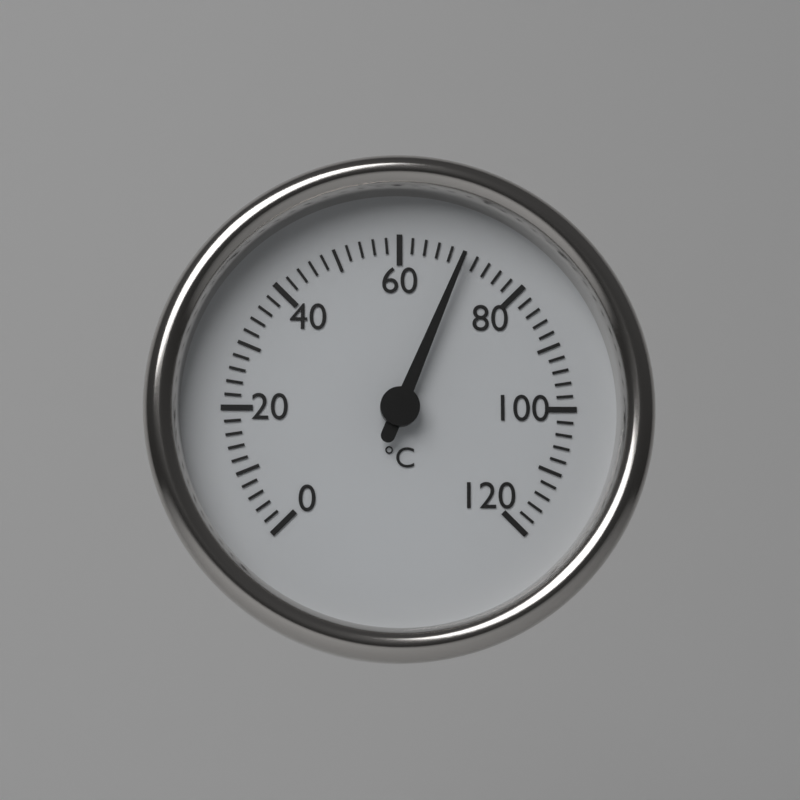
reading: 70 °C
